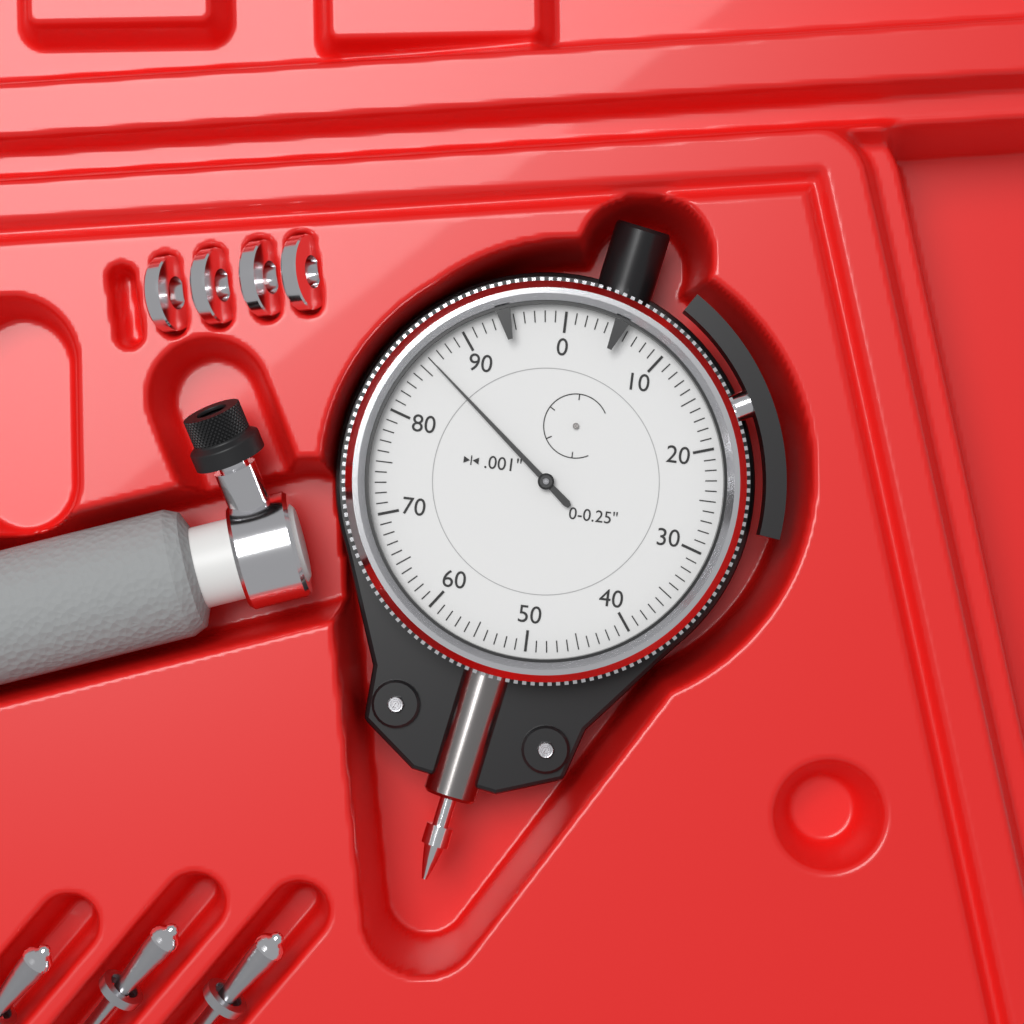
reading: 0.086 in
